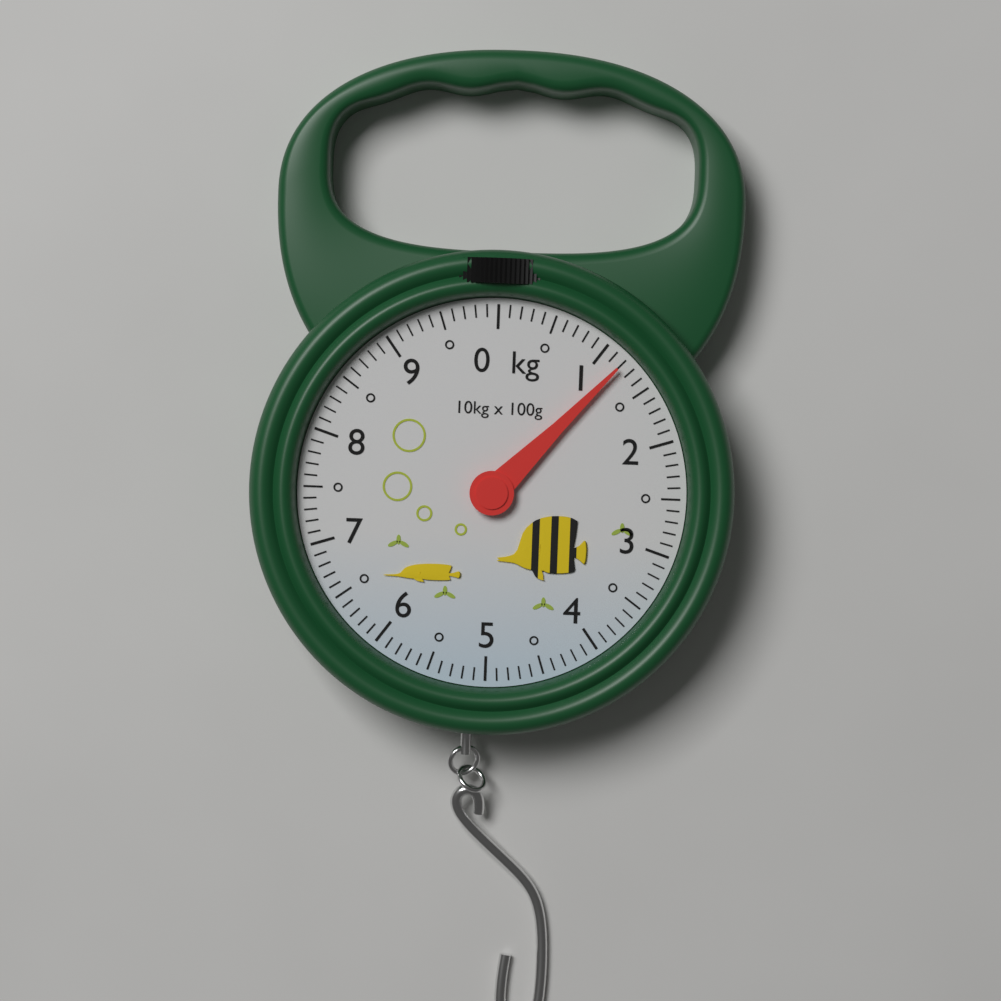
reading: 1.2 kg
